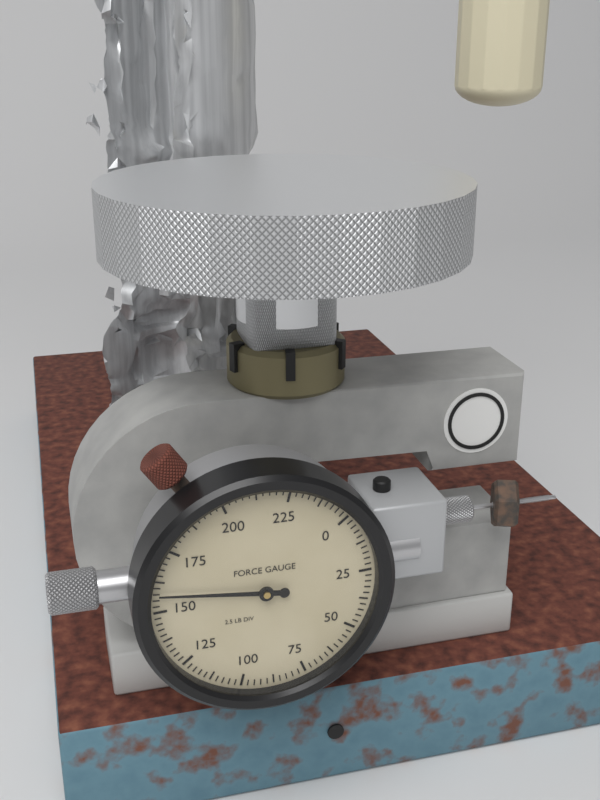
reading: 157.5 lb
